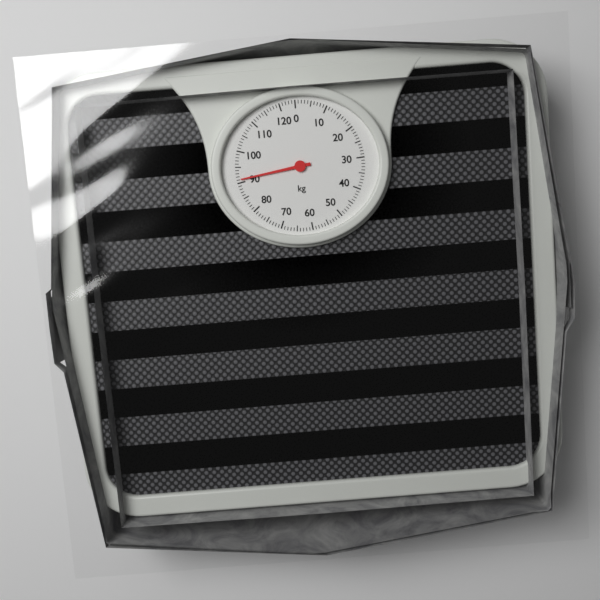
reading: 91 kg
